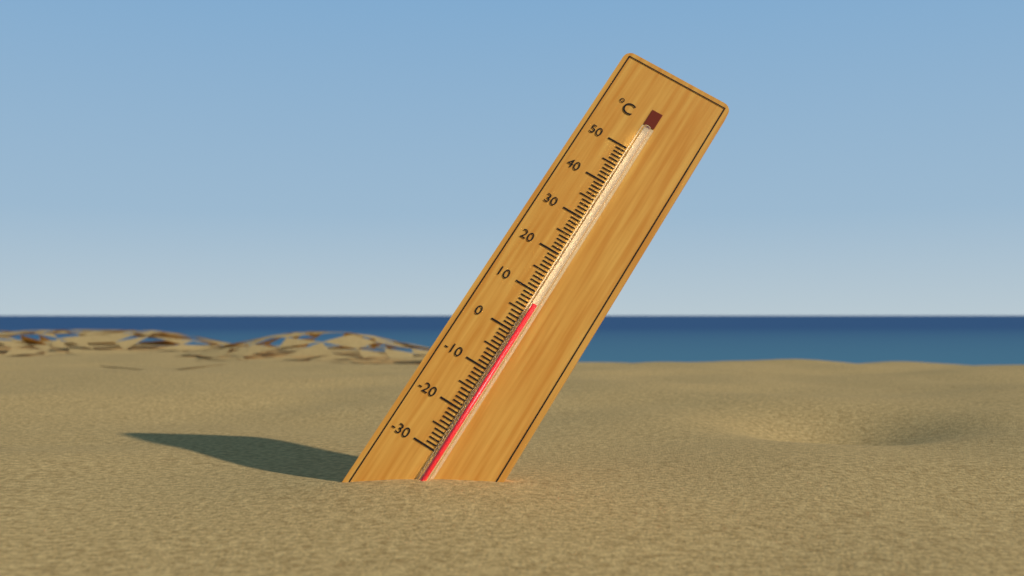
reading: 7 °C
